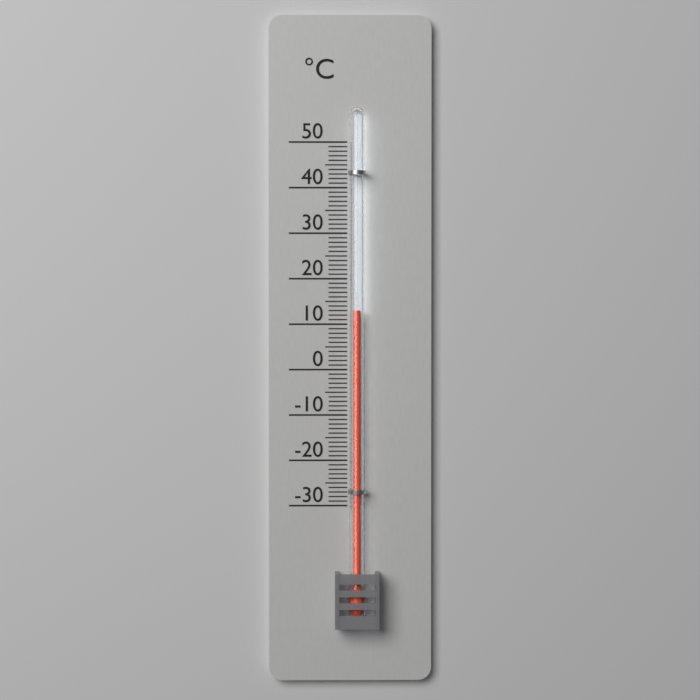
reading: 13 °C
